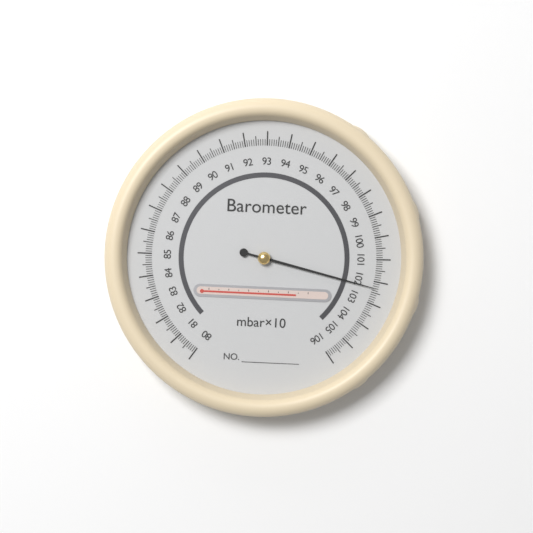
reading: 102.3 mbar×10
